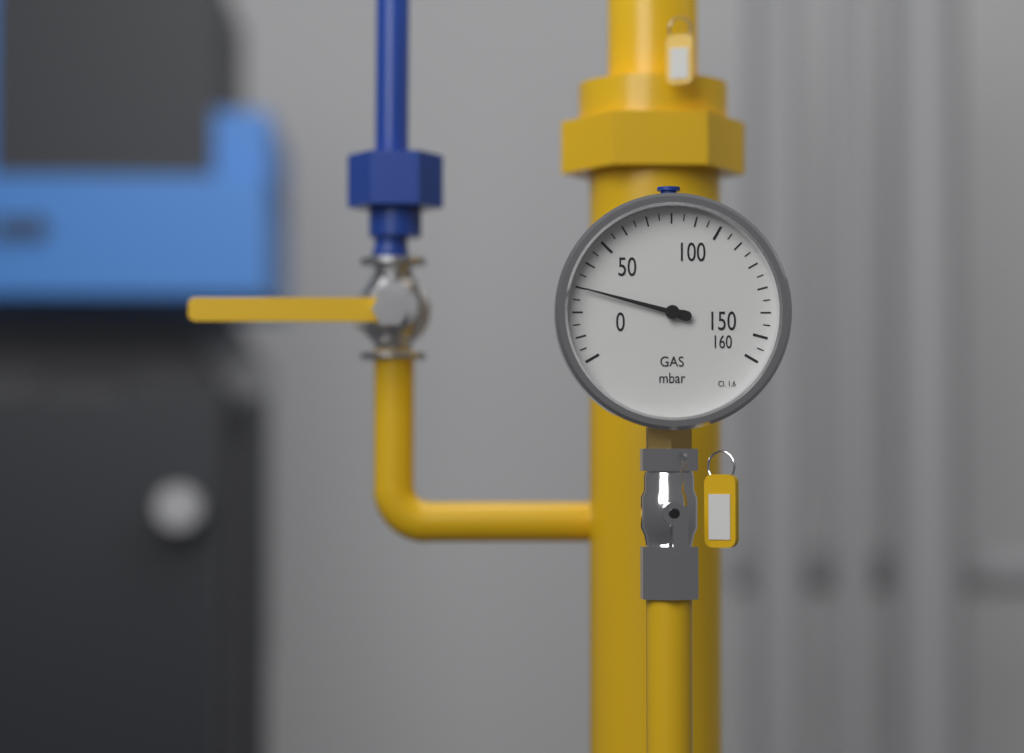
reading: 30 mbar
